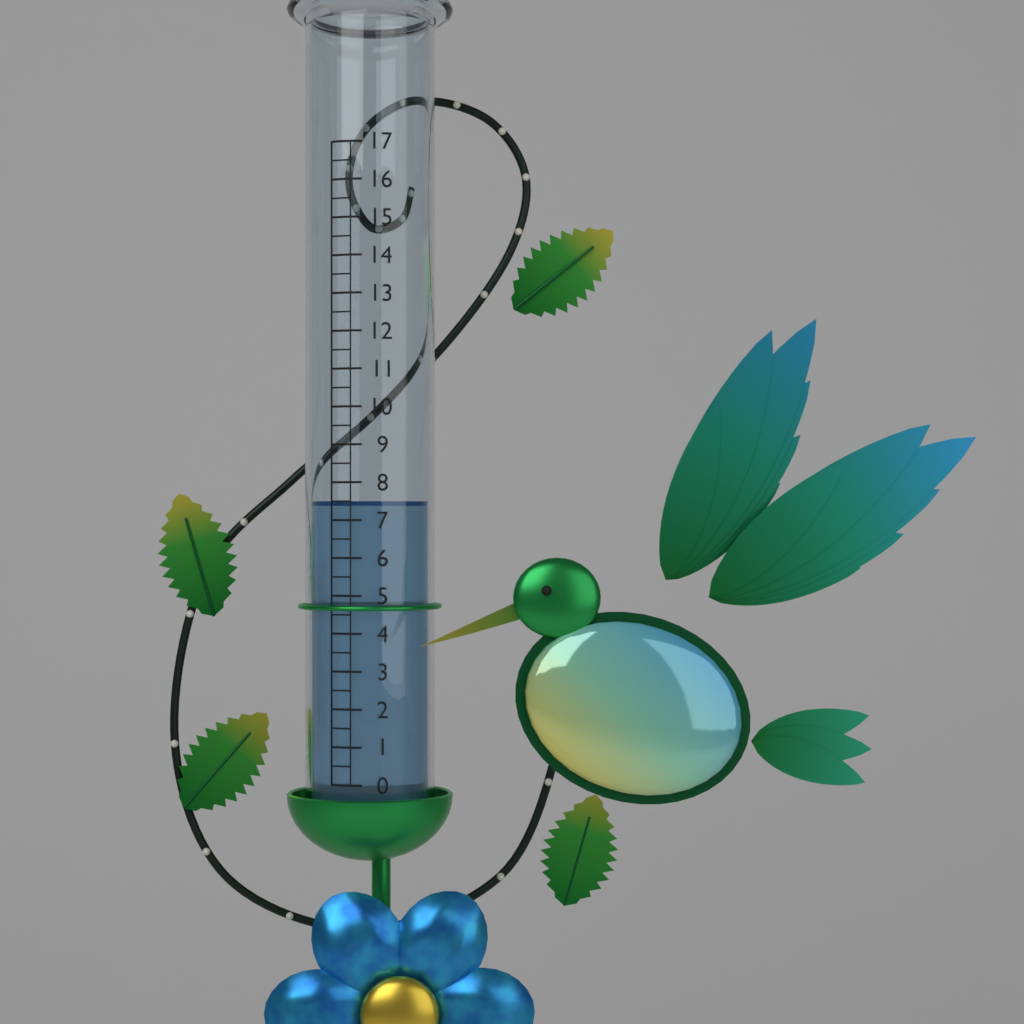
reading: 7.5 (no unit)
